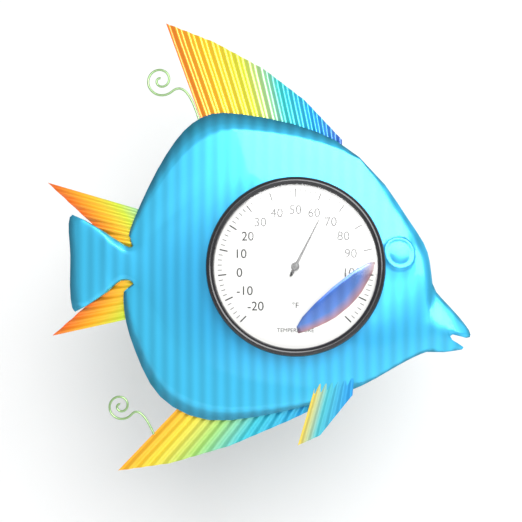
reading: 64 °F
